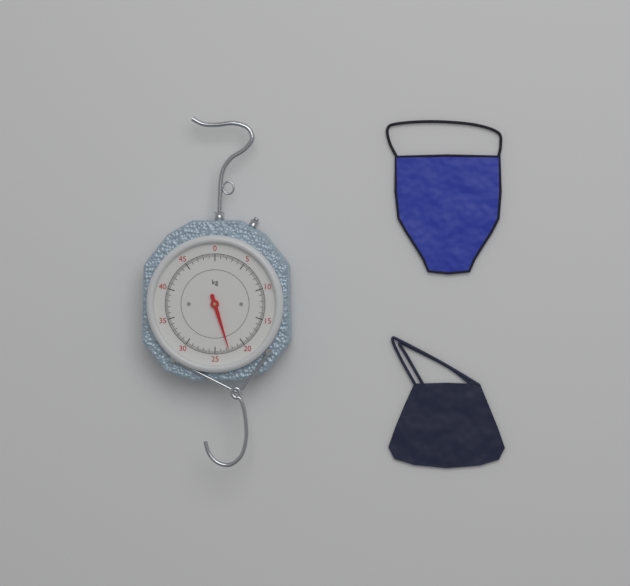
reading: 22.6 kg
